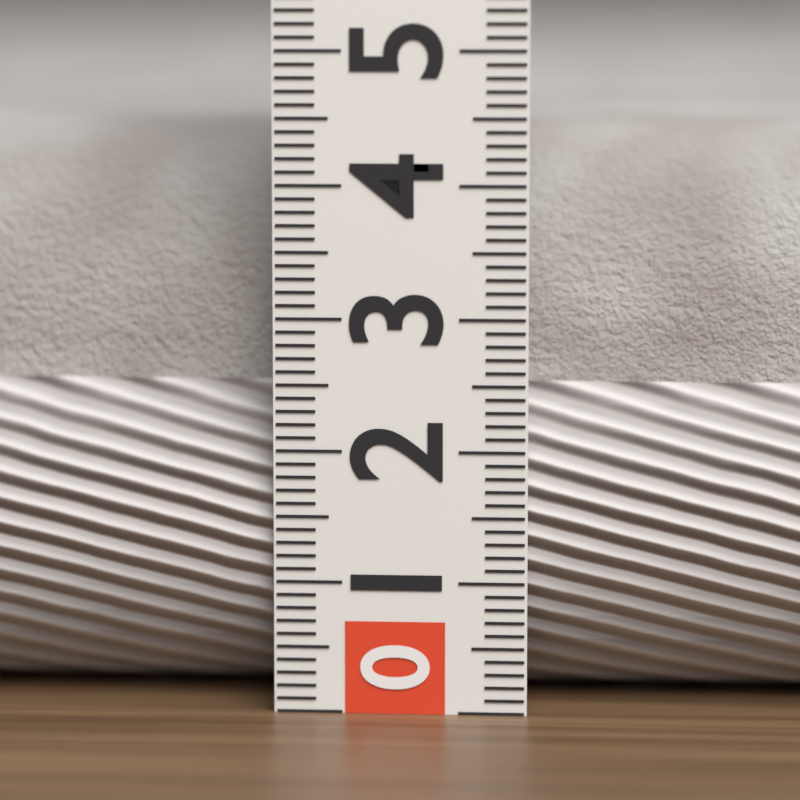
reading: 4.4 (no unit)
